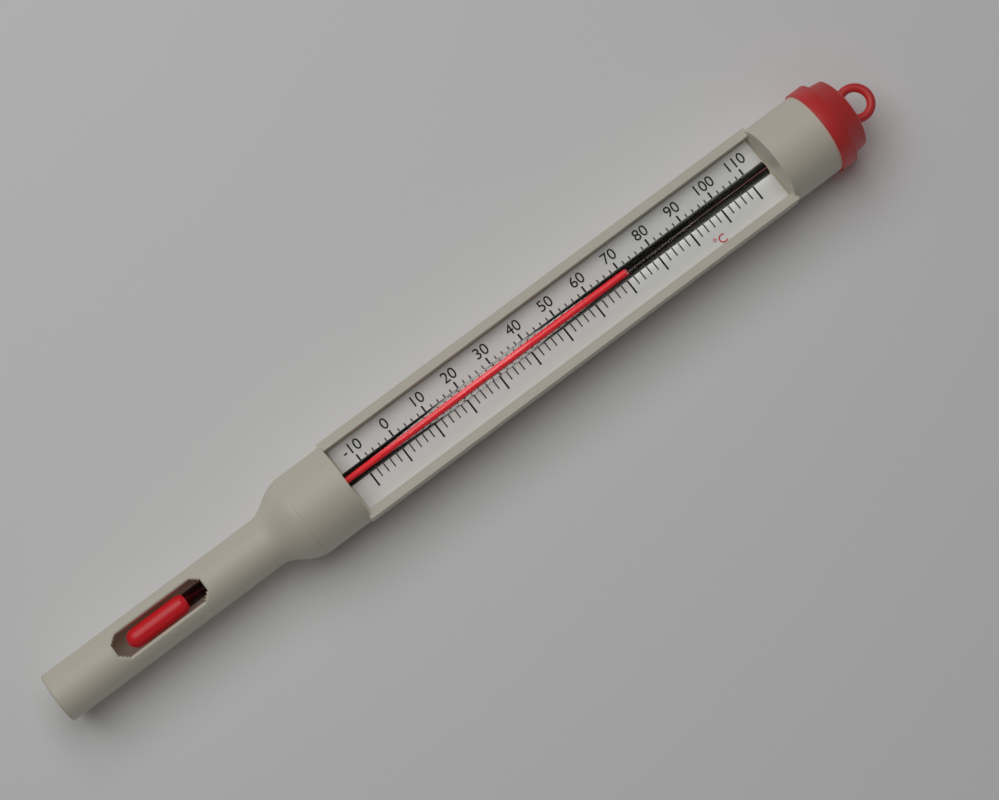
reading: 70 °C
